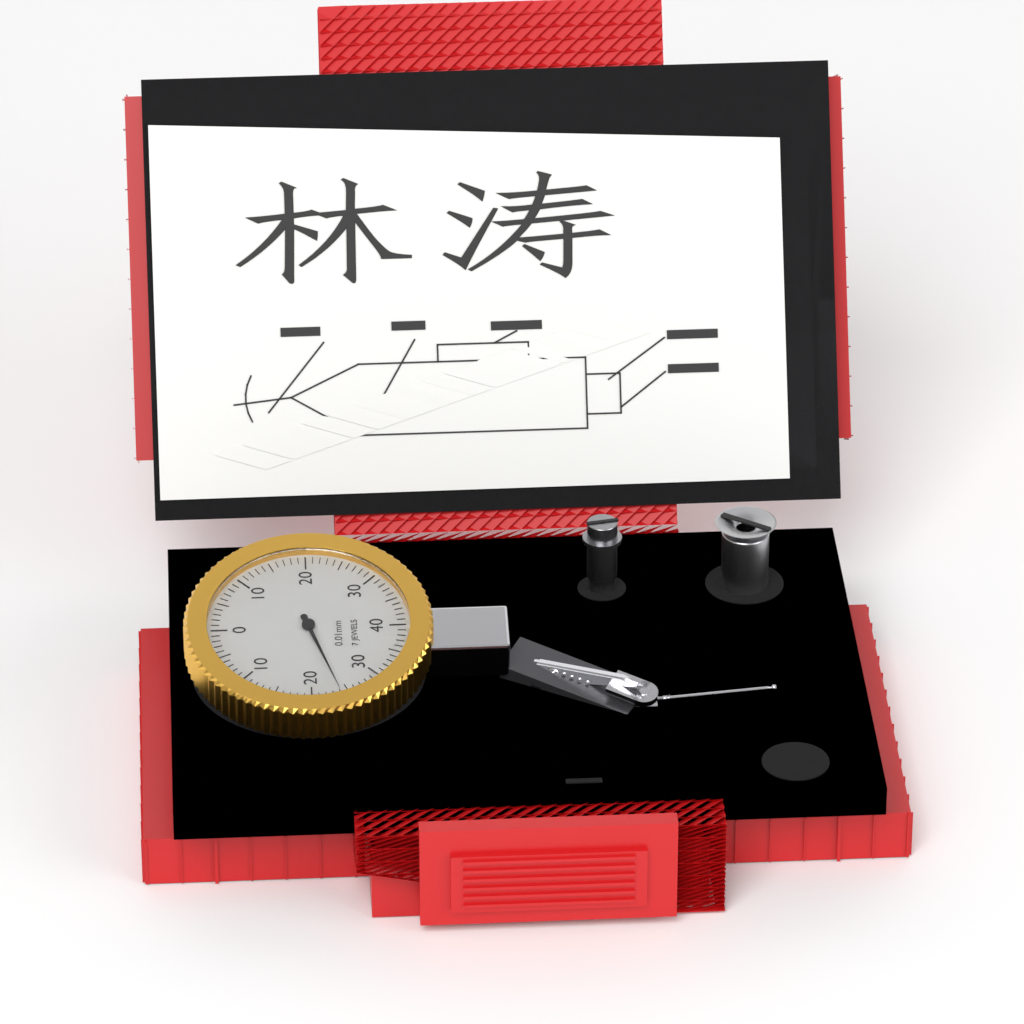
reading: 24 0.01mm
